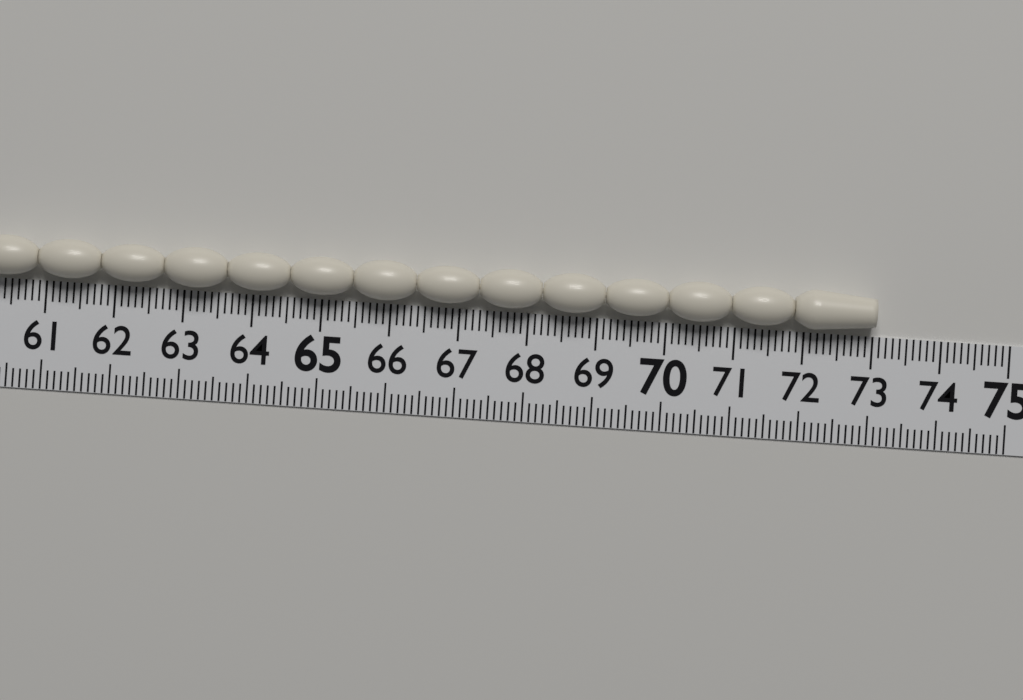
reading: 73.0 (no unit)
